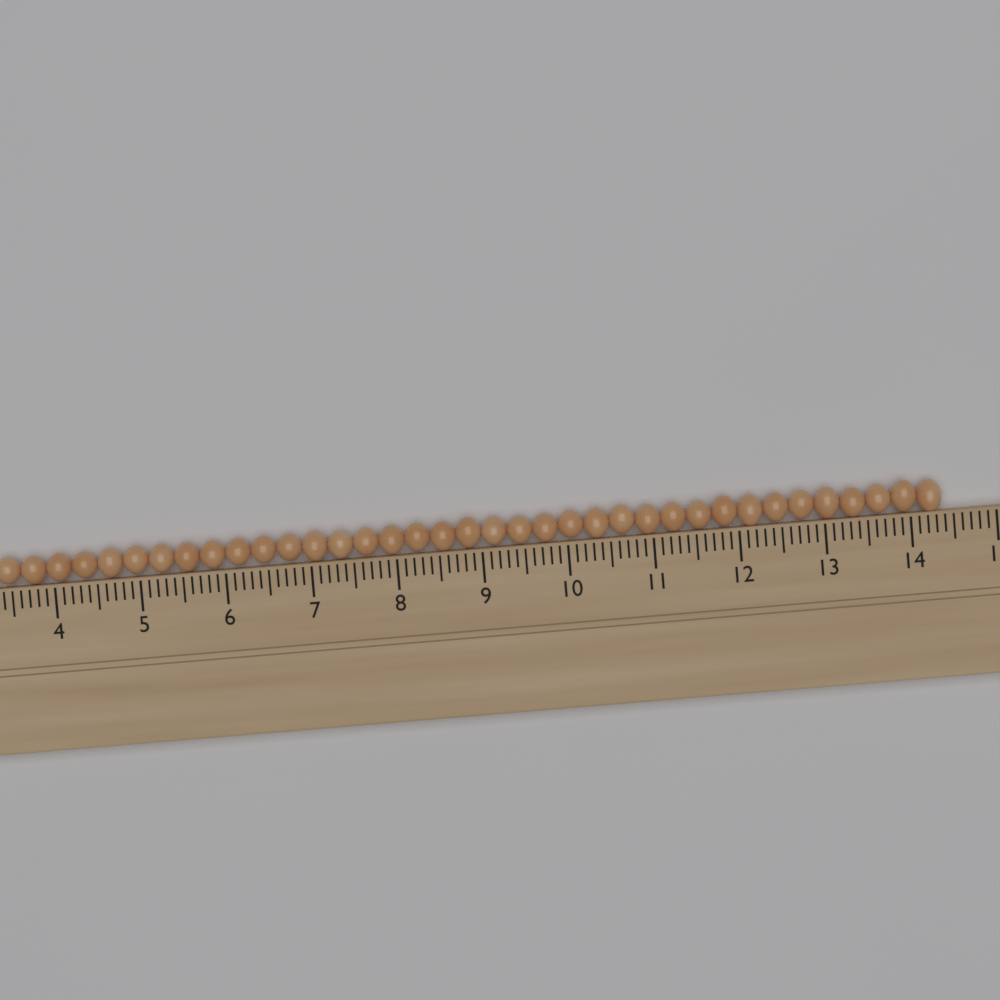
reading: 14.4 cm
